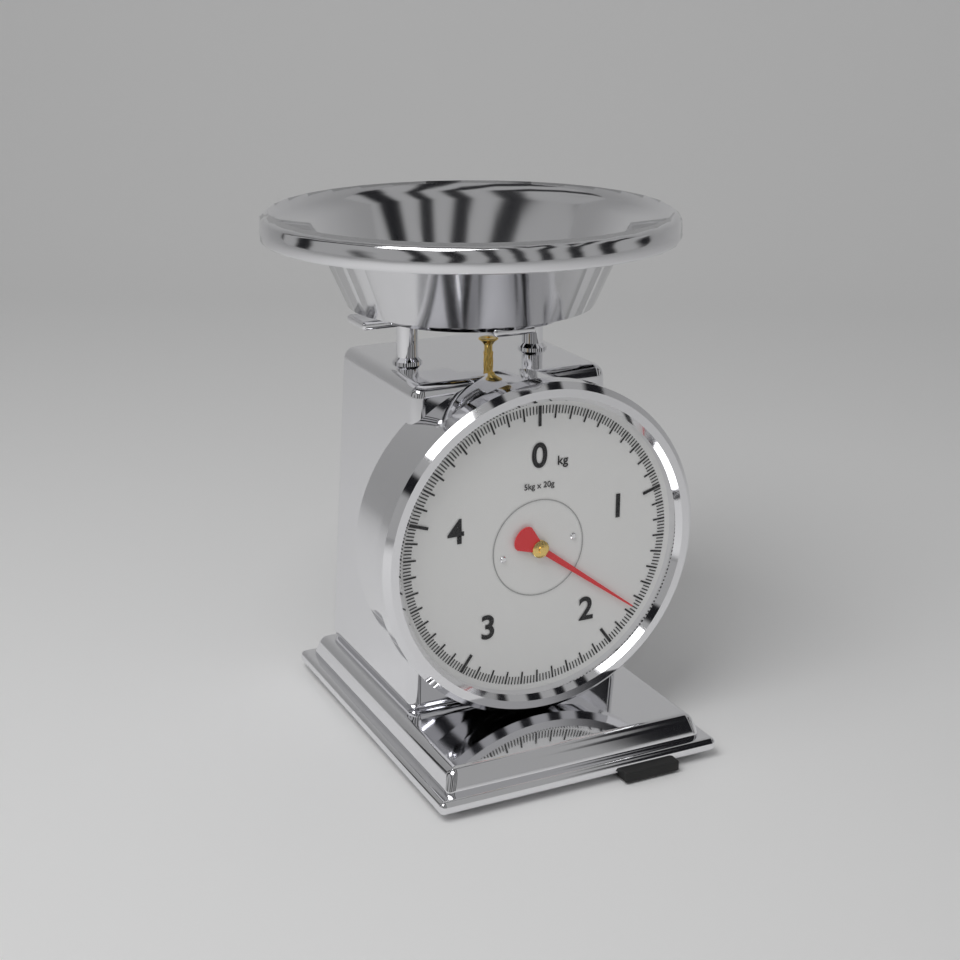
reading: 1.76 kg
